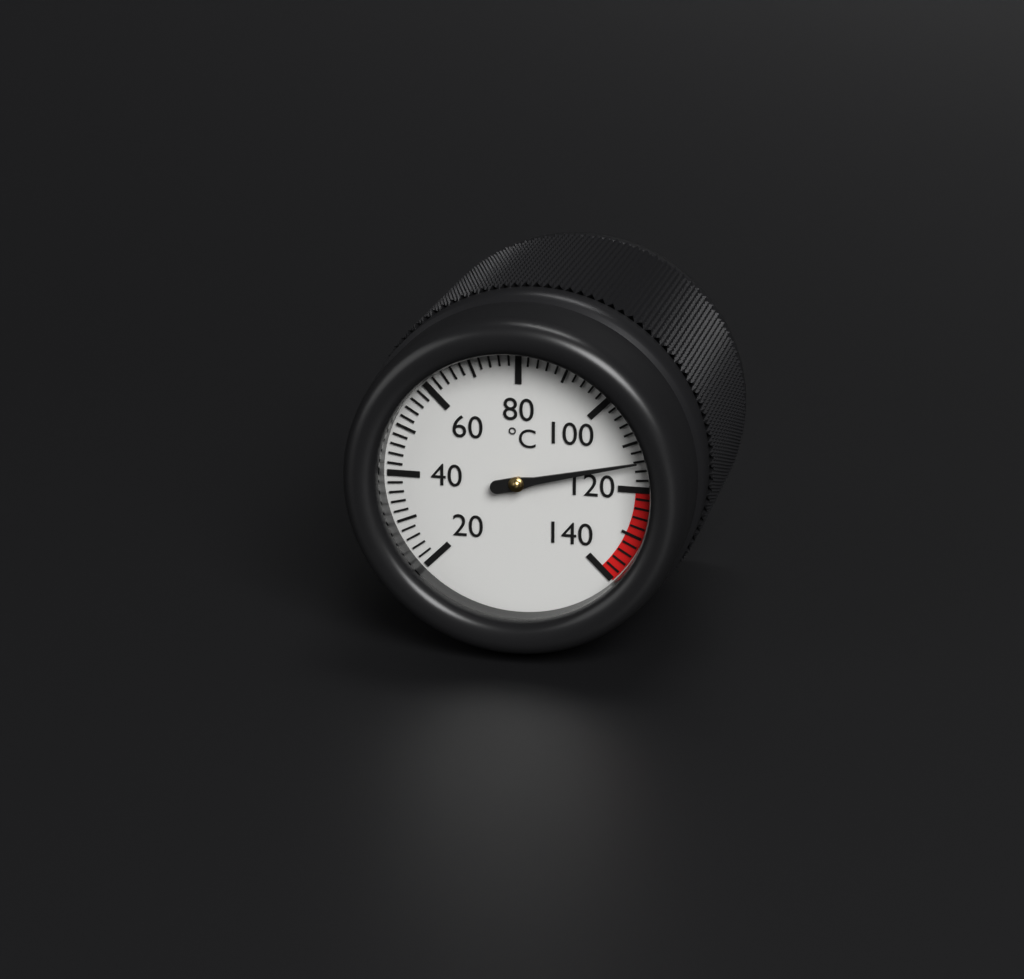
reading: 114 °C
